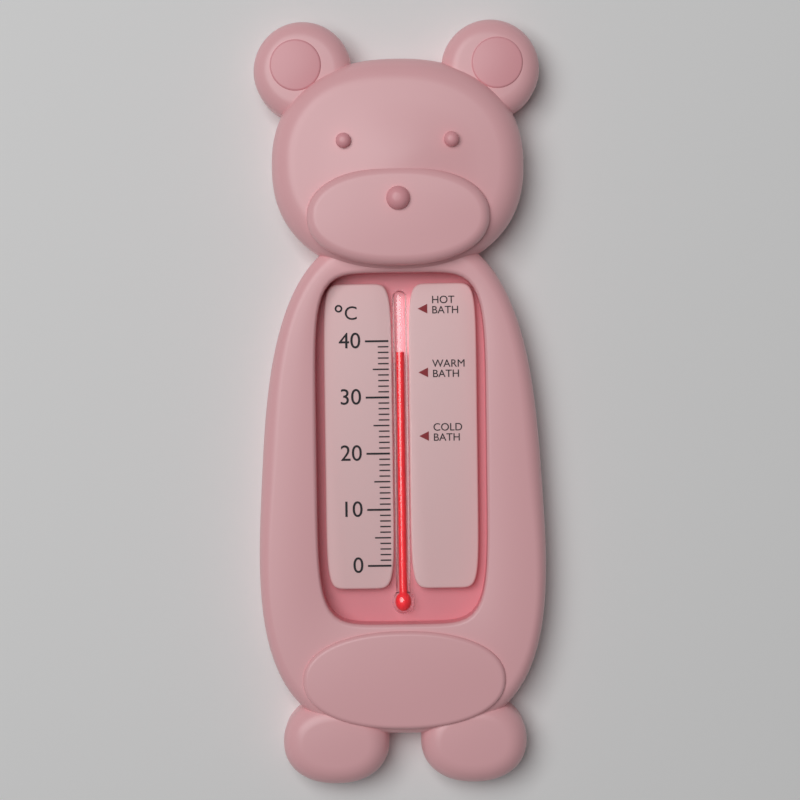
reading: 38 °C
